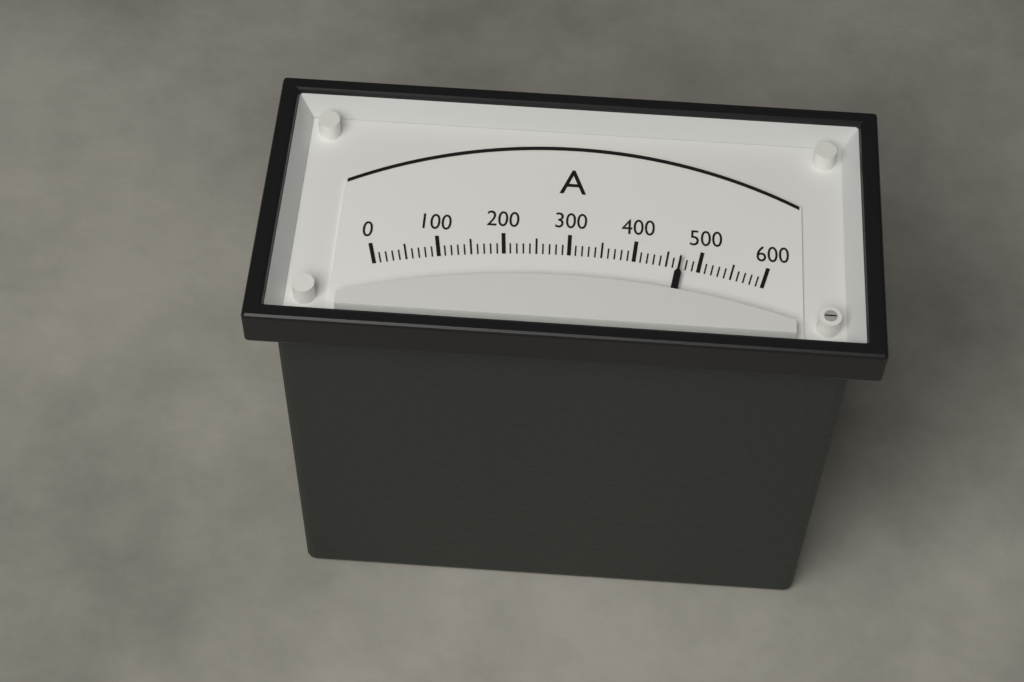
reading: 470 A
